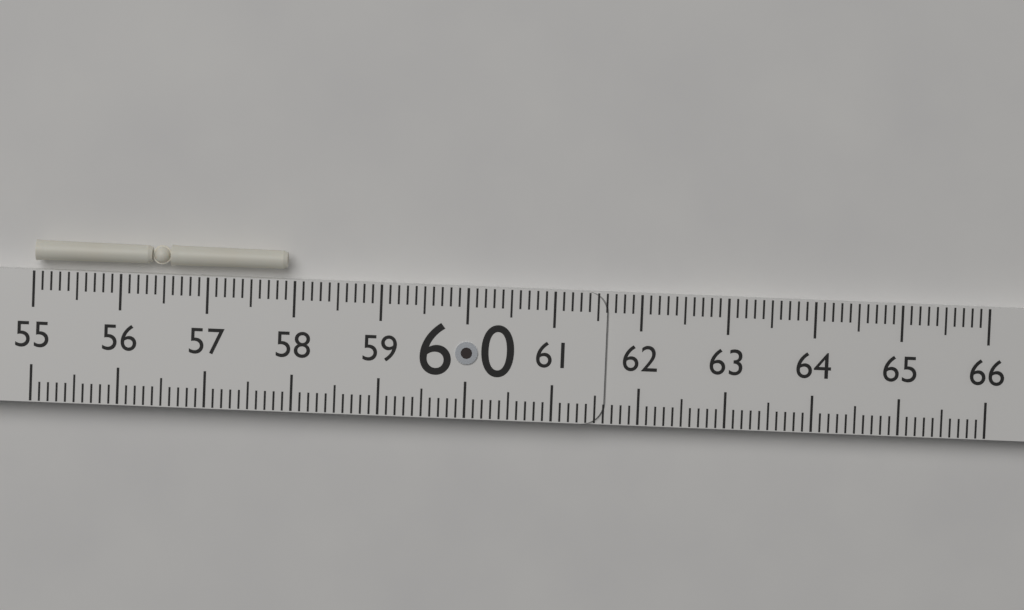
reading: 57.9 (no unit)
